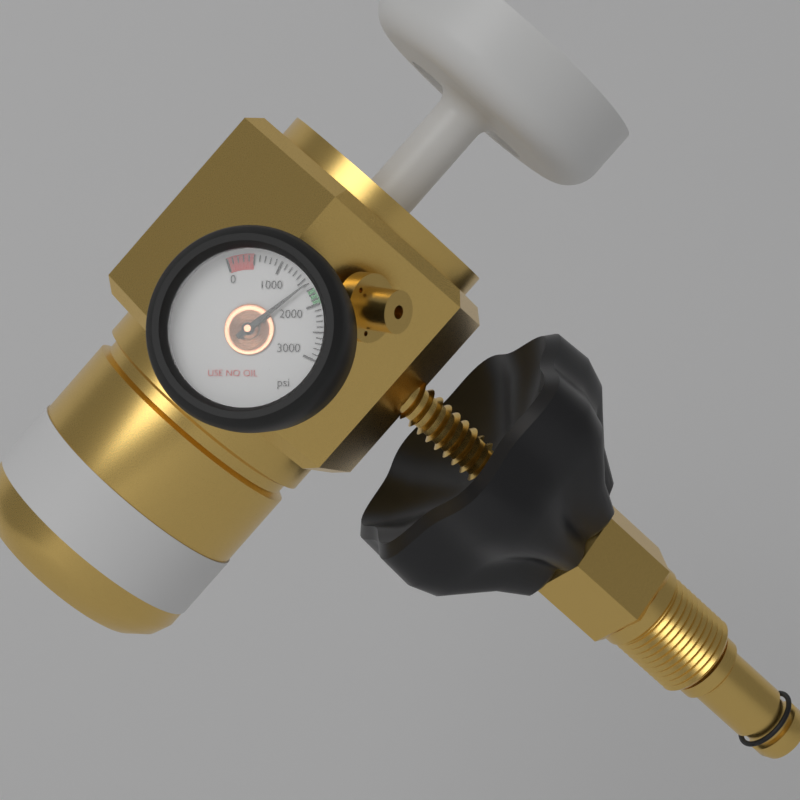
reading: 1600 psi
